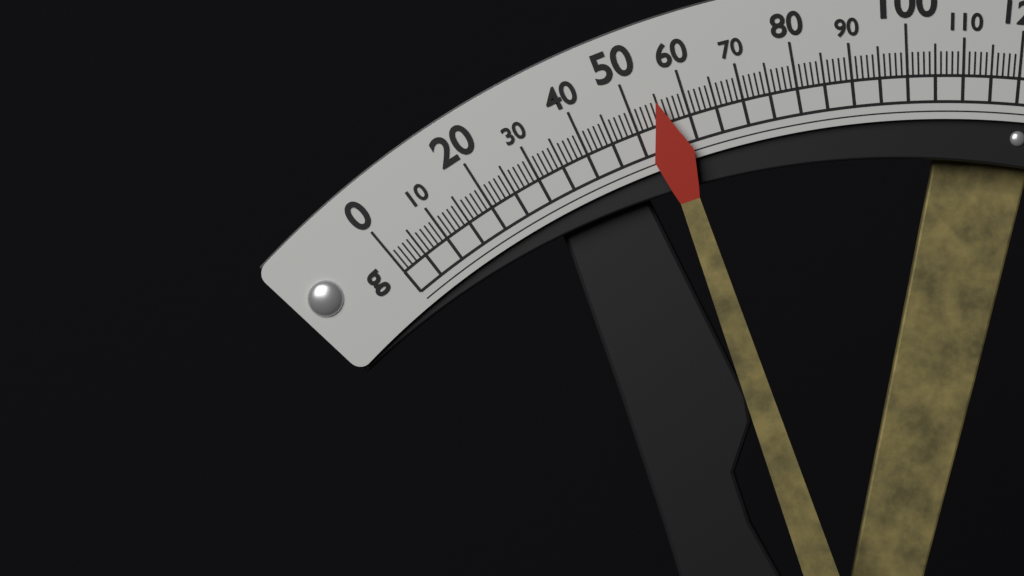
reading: 55 g
